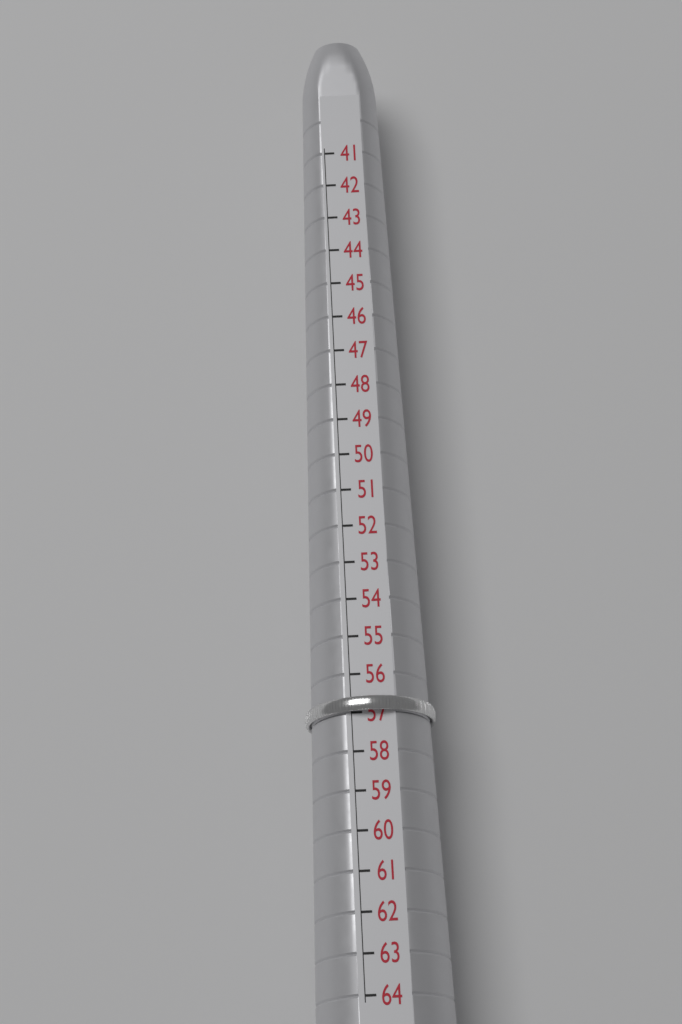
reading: 57 (no unit)
